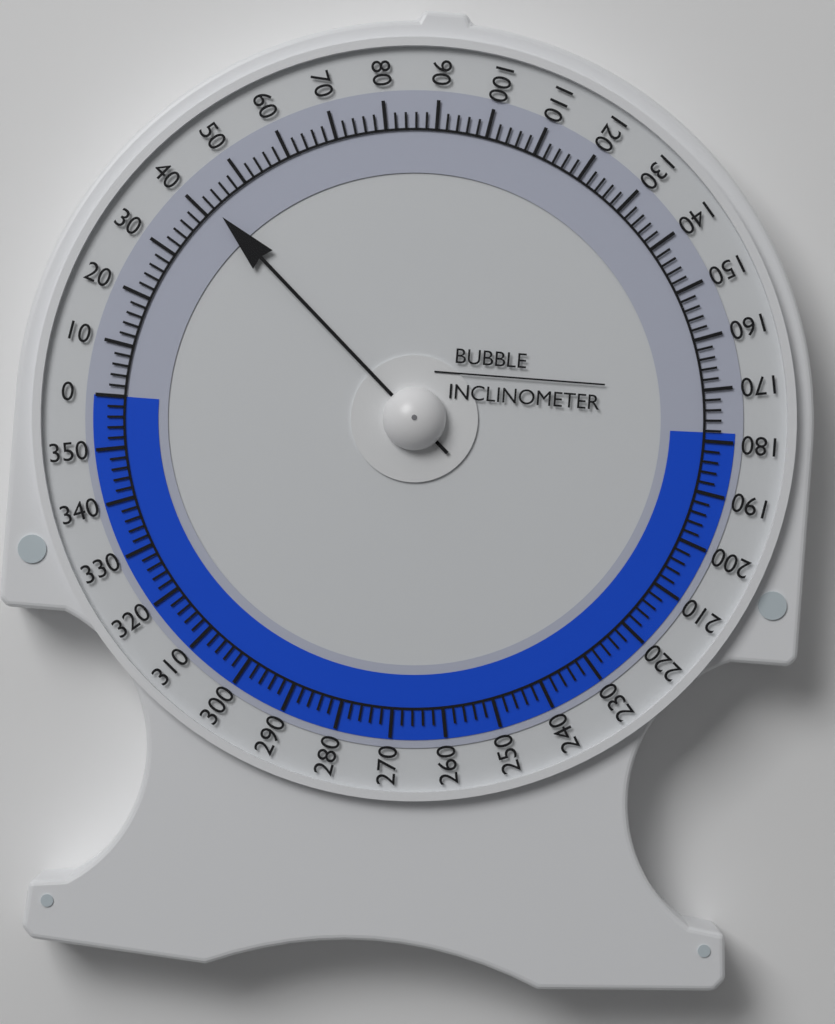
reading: 42 (no unit)
